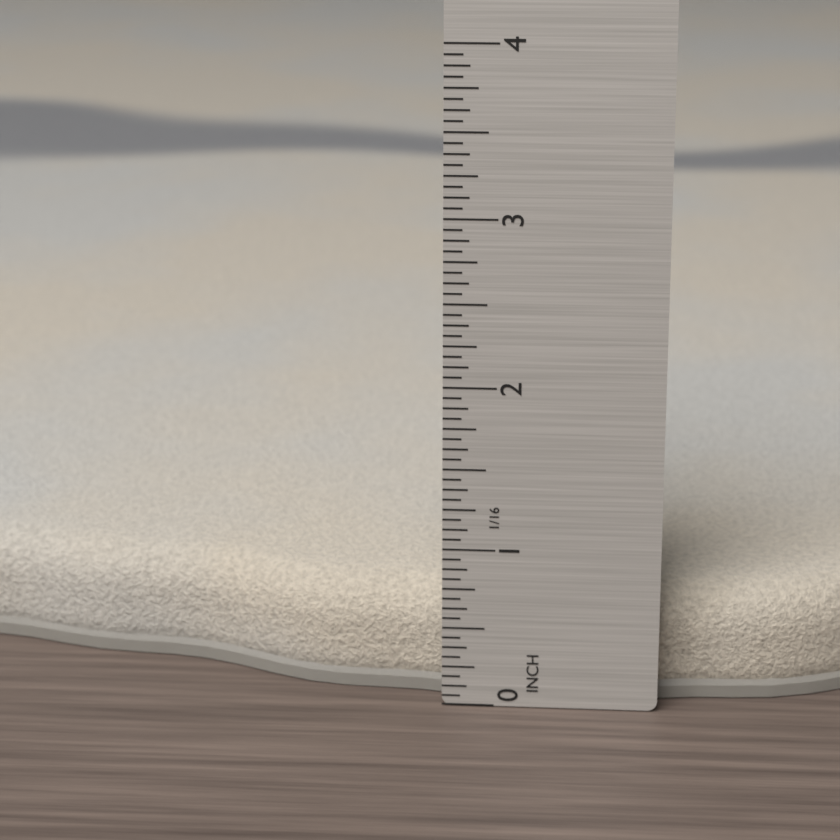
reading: 0.6875 in
